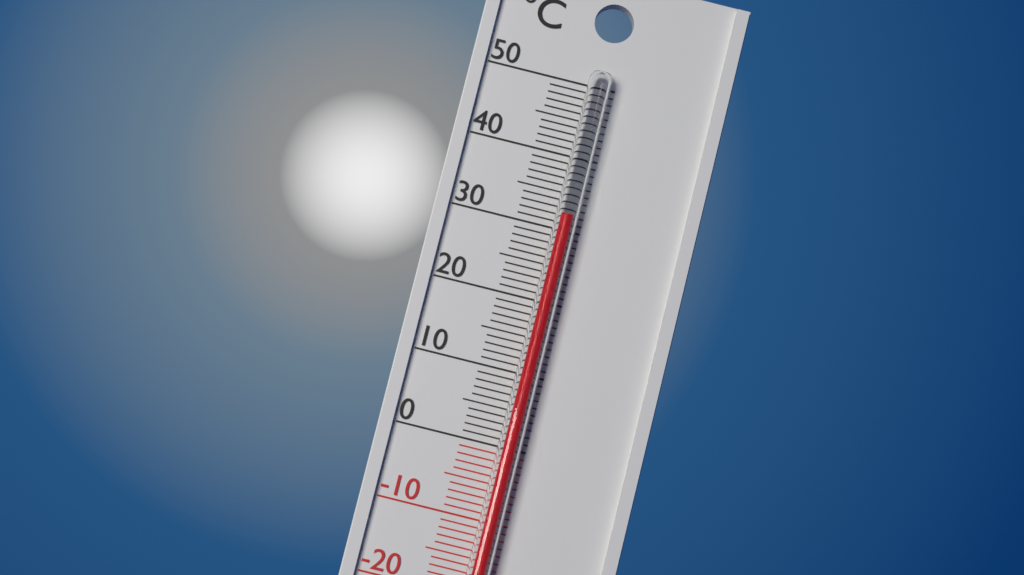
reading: 32 °C
